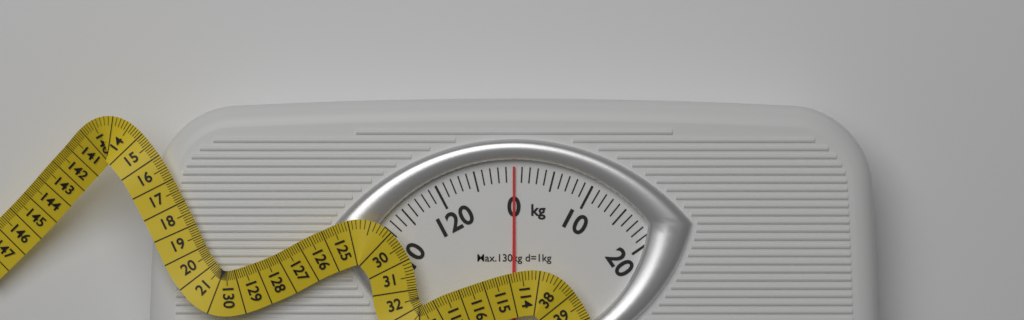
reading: 0 kg
